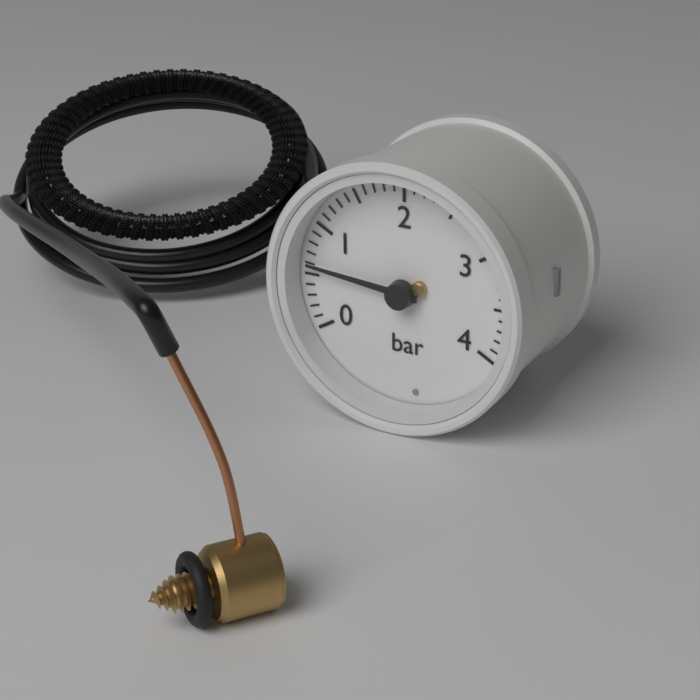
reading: 0.6 bar
